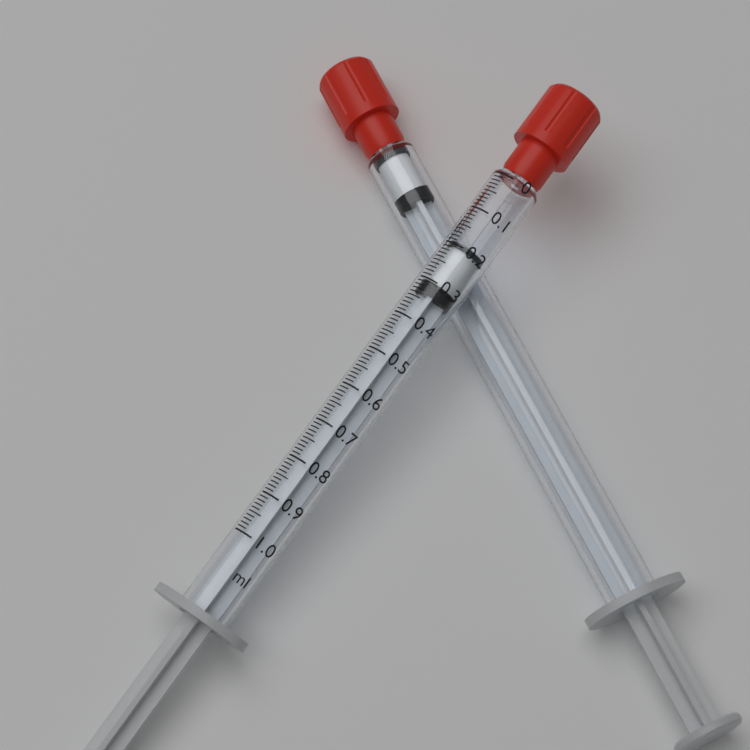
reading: 0.19 ml
